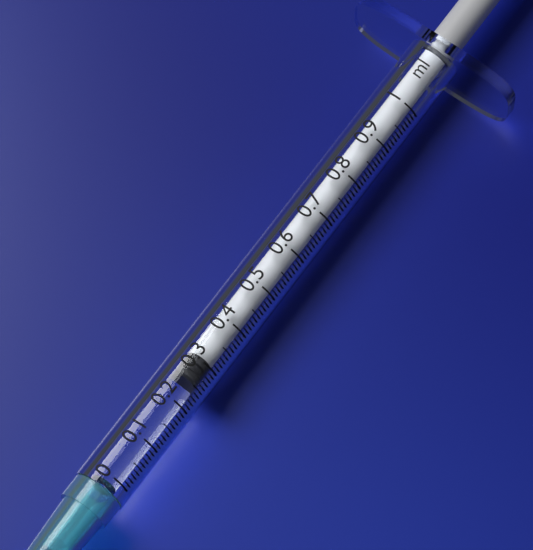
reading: 0.26 ml
